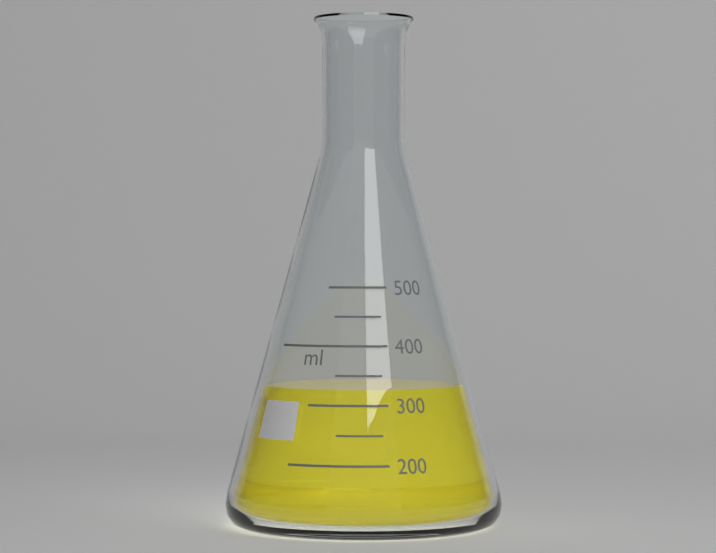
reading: 325 ml
